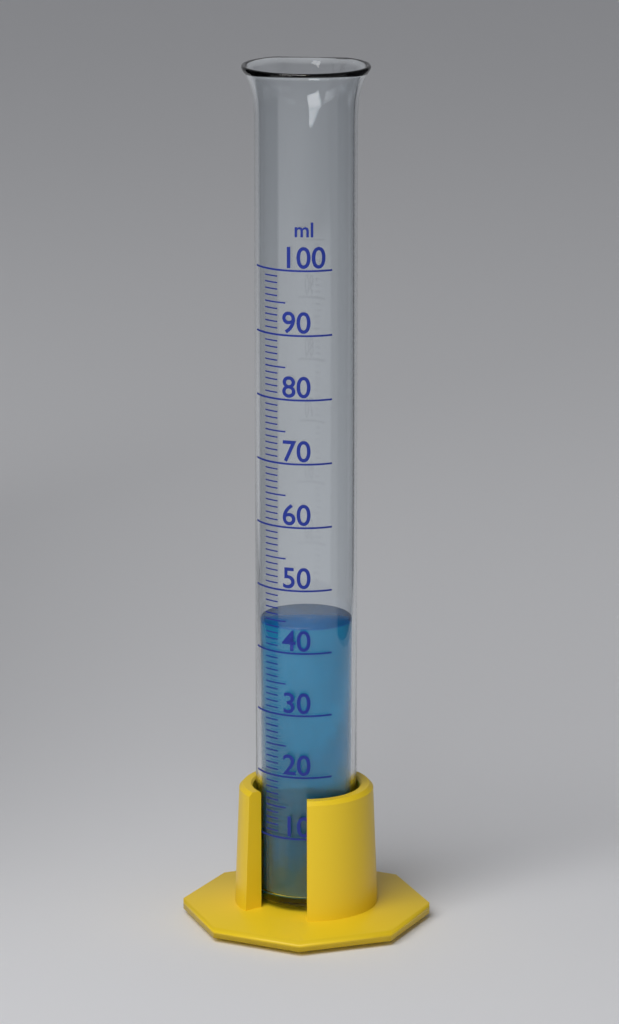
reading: 44 ml
